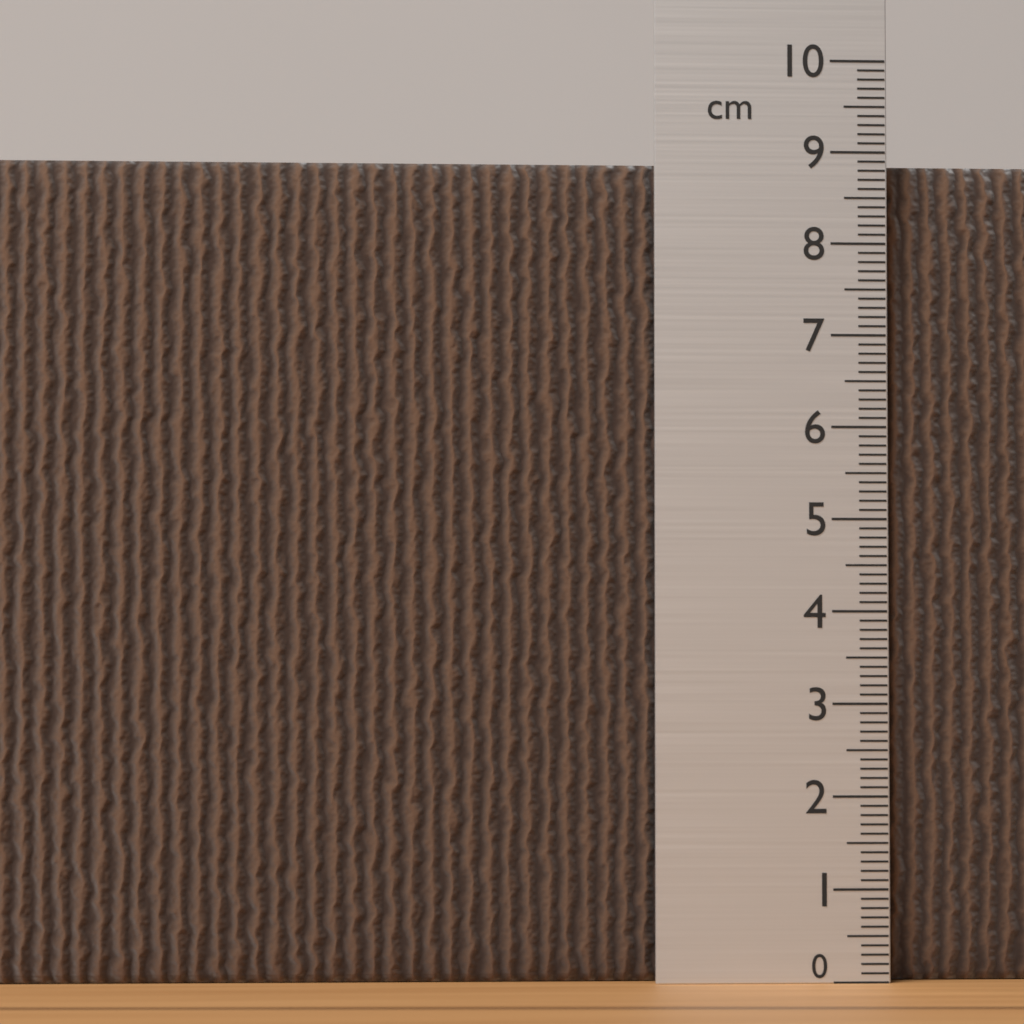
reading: 8.9 cm
